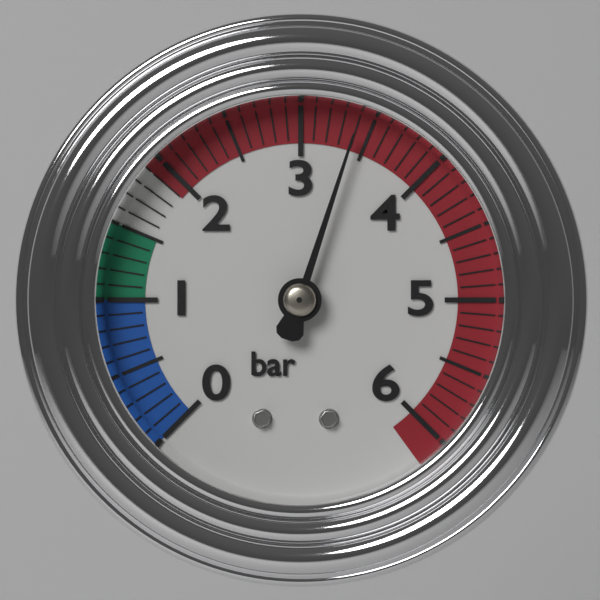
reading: 3.4 bar
